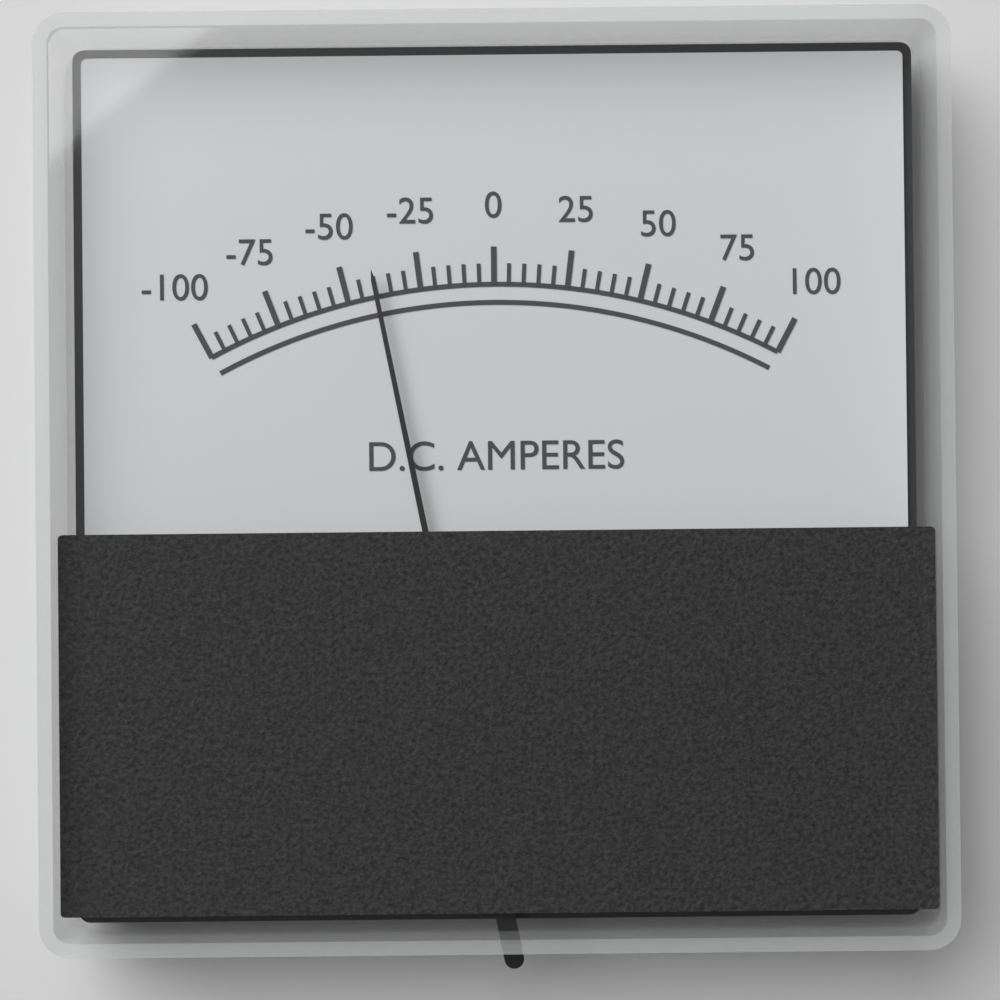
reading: -40 A
